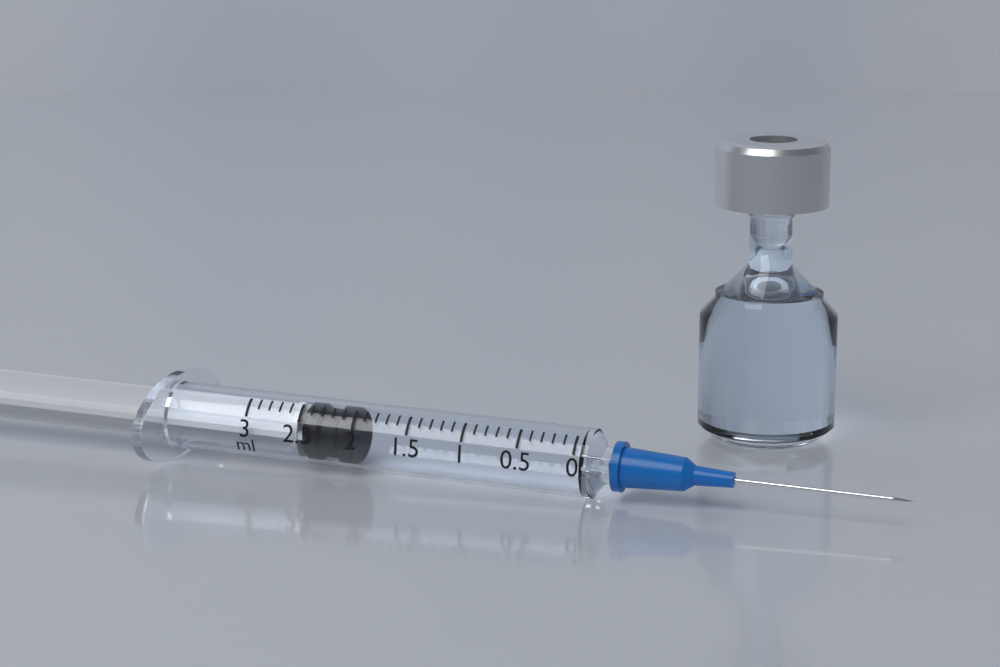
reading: 2.0 ml
